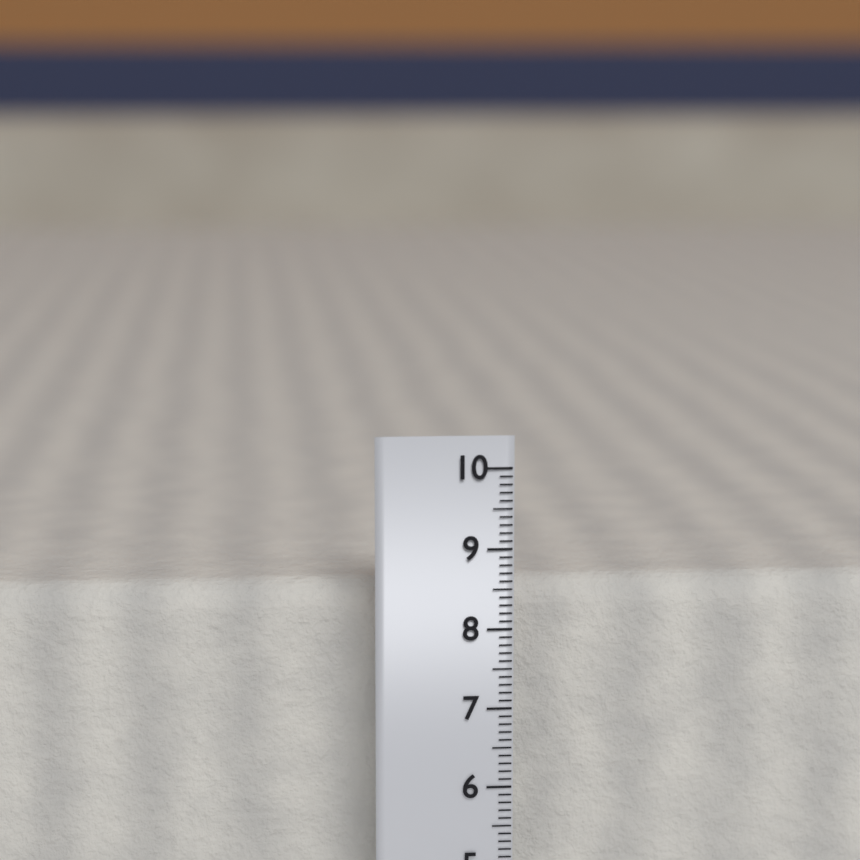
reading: 8.5 cm
